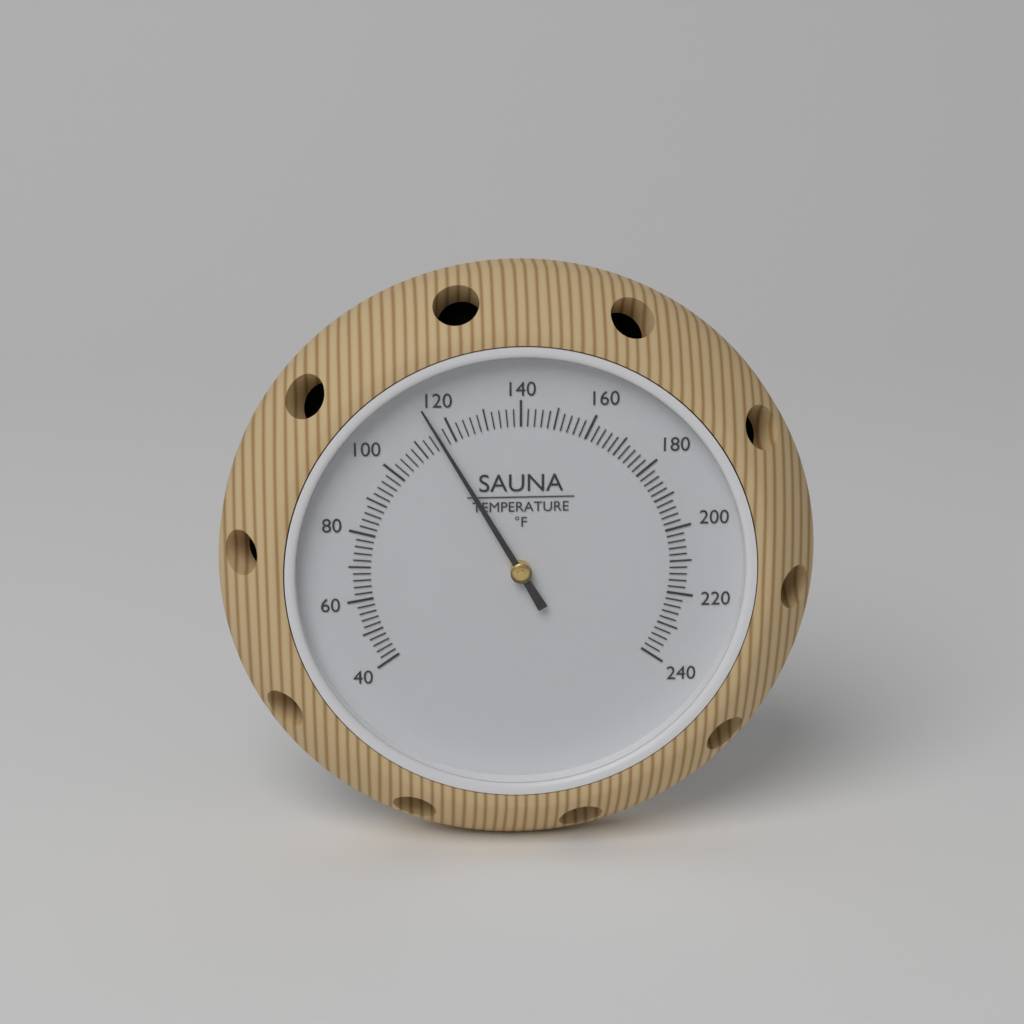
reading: 116 °F
